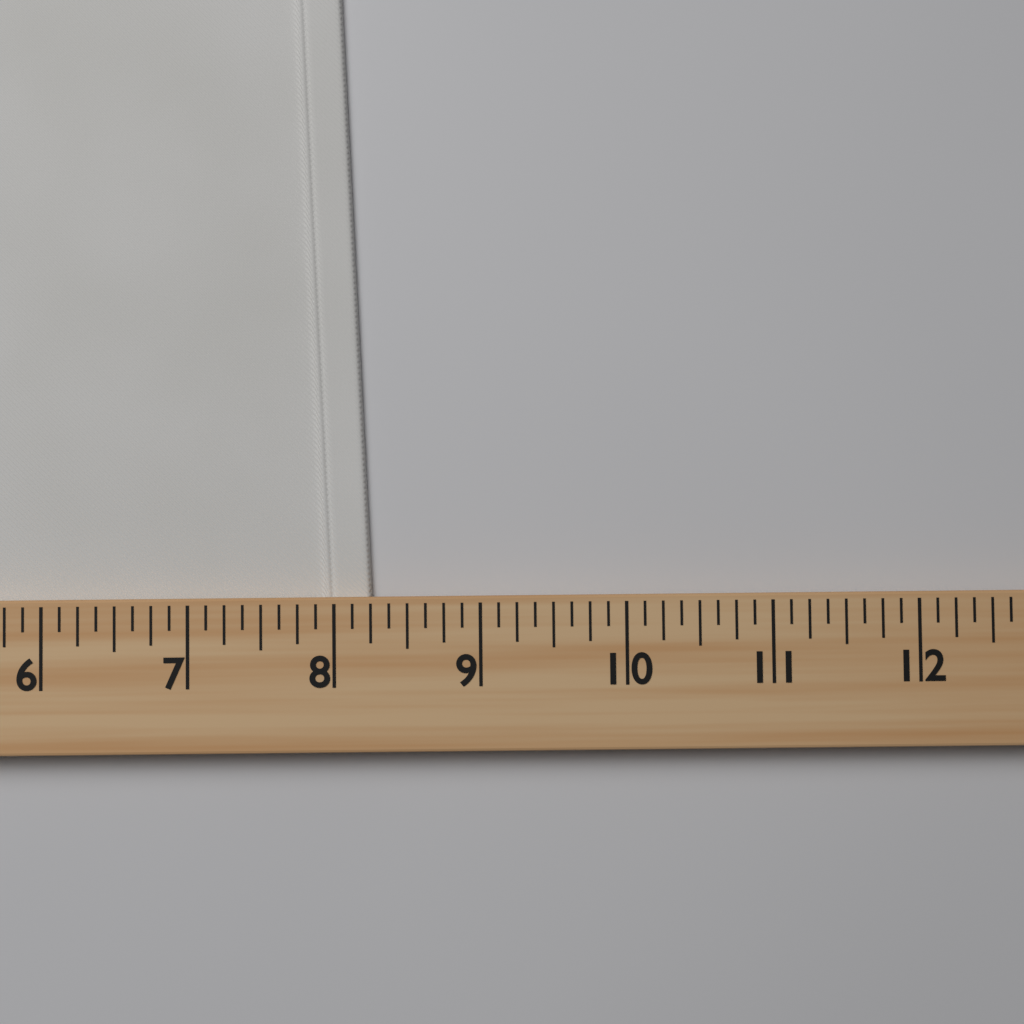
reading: 8.250 (no unit)
